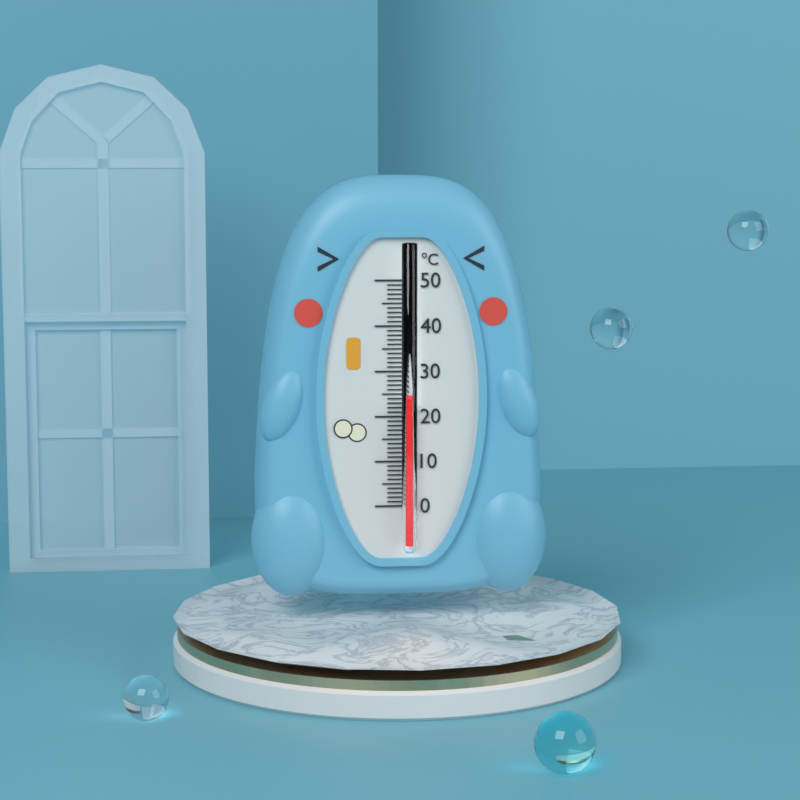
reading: 24 °C
